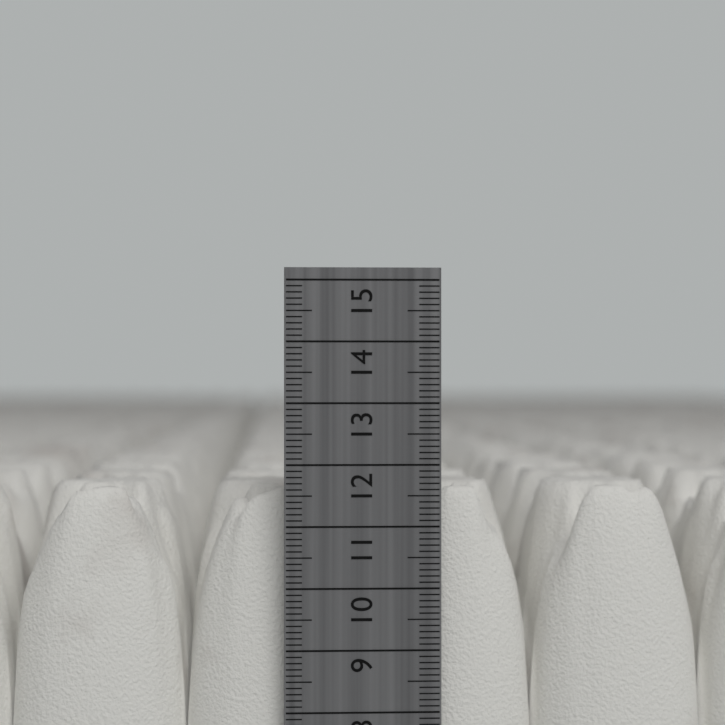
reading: 11.6 cm
